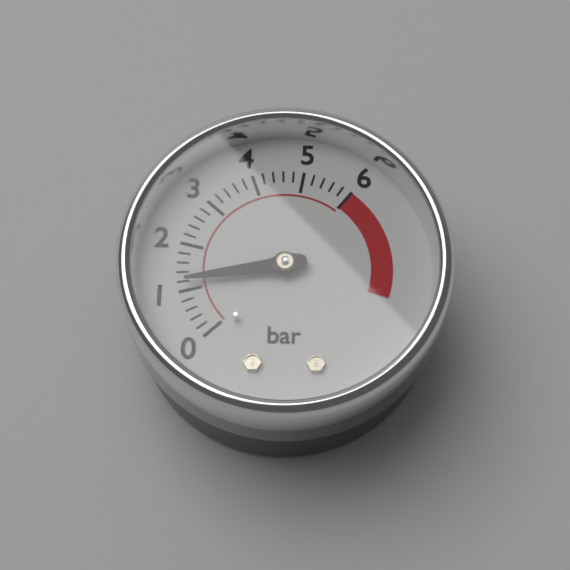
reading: 1.2 bar
